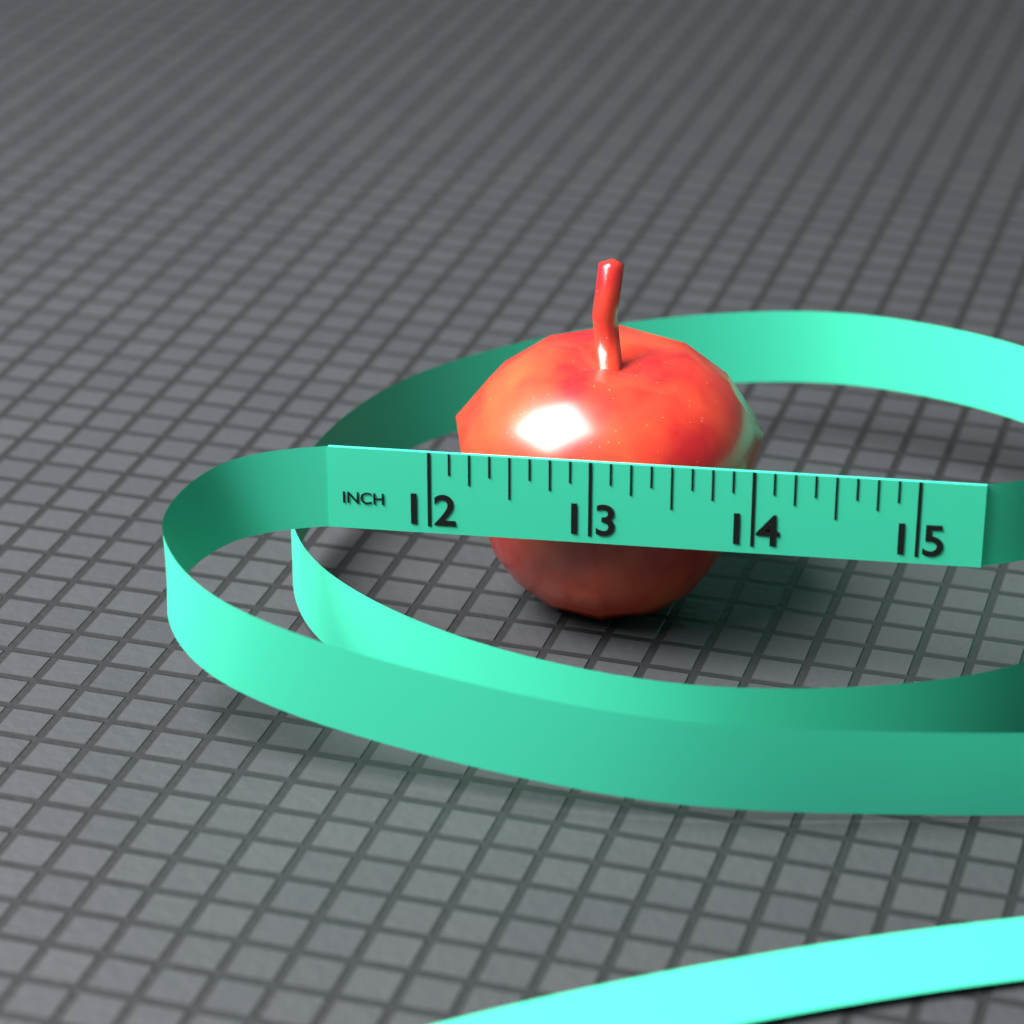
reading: 14.000 in
